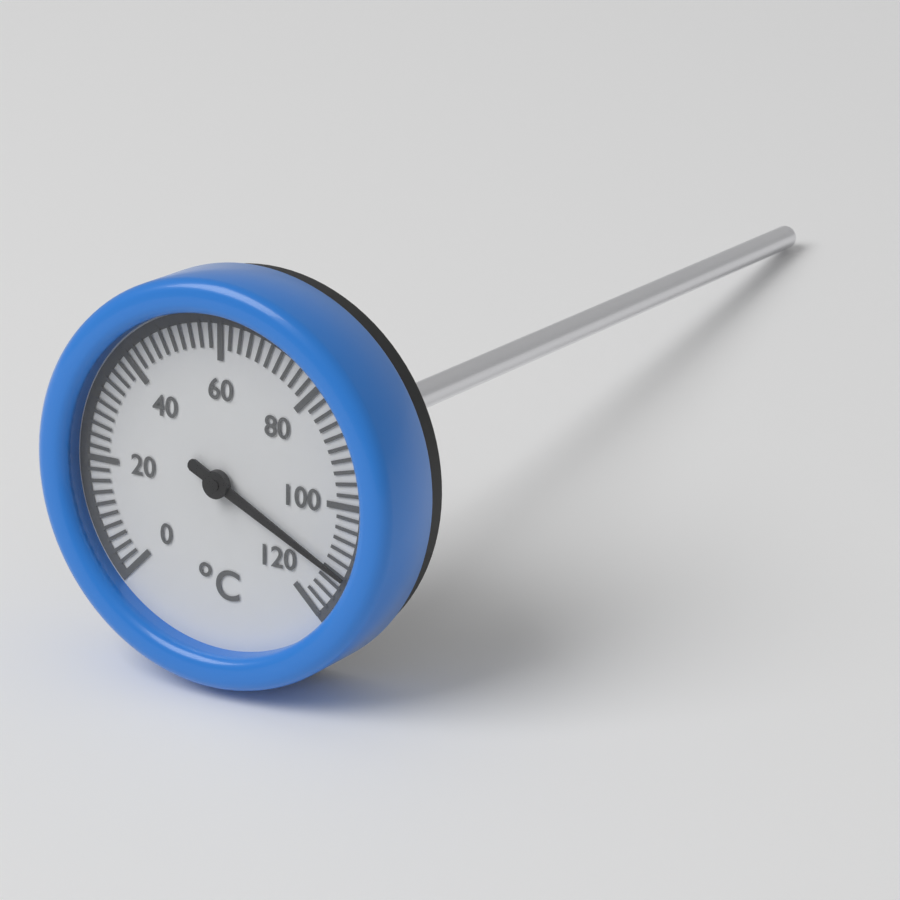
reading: 112 °C
